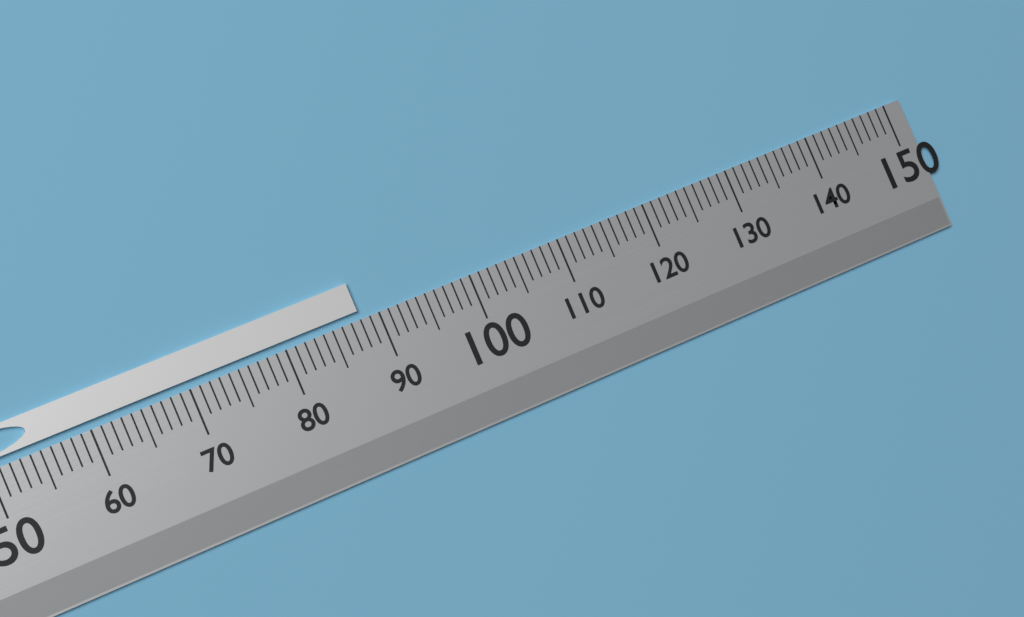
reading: 88 (no unit)
